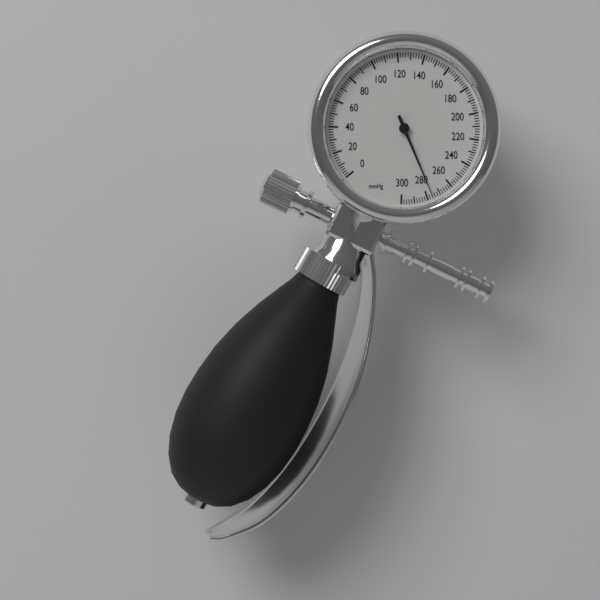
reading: 276 mmHg
